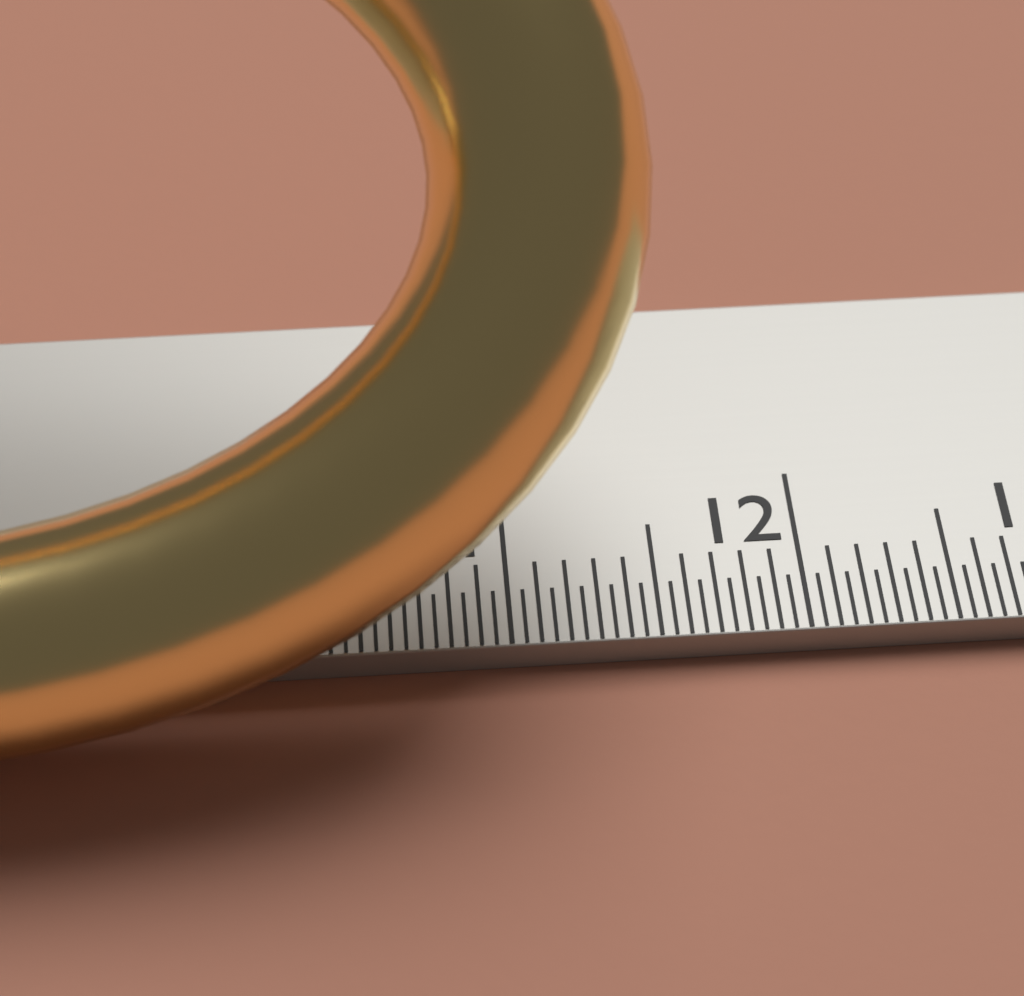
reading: 11.50 cm
